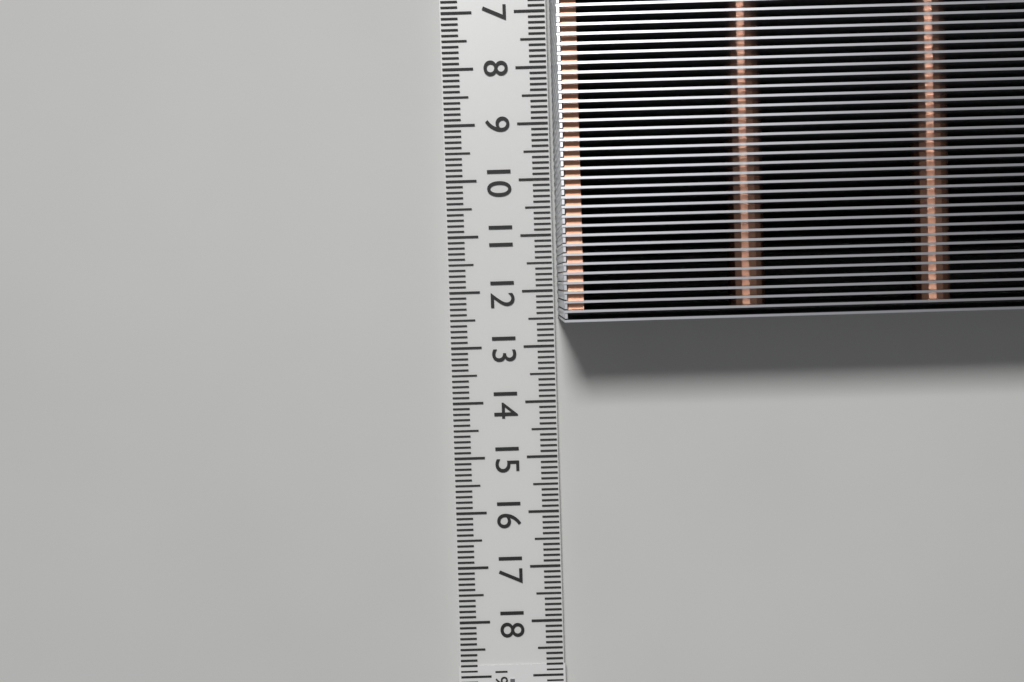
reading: 12.5 cm
